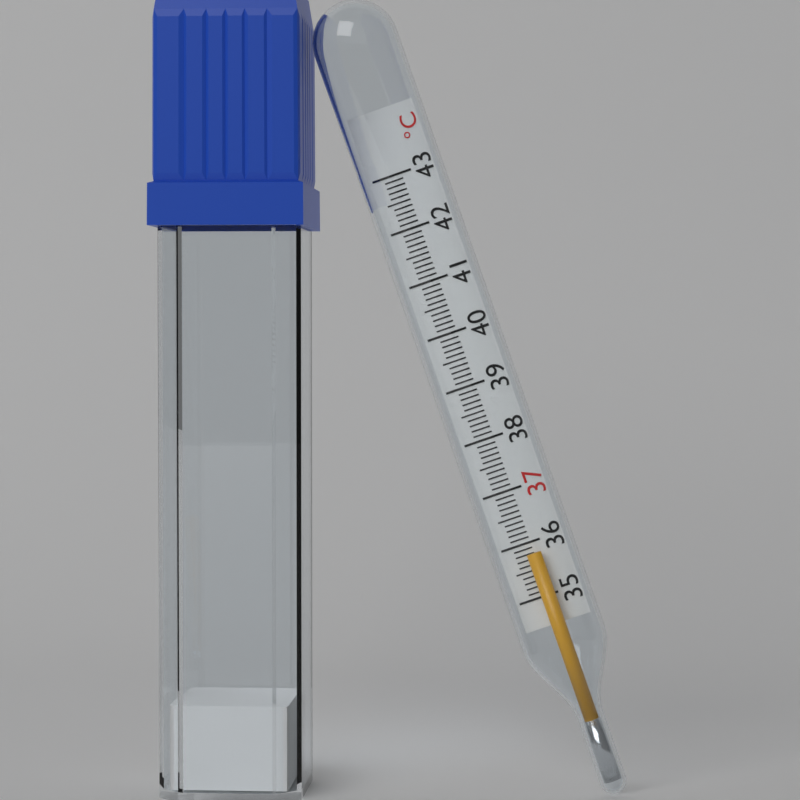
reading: 35.8 °C
